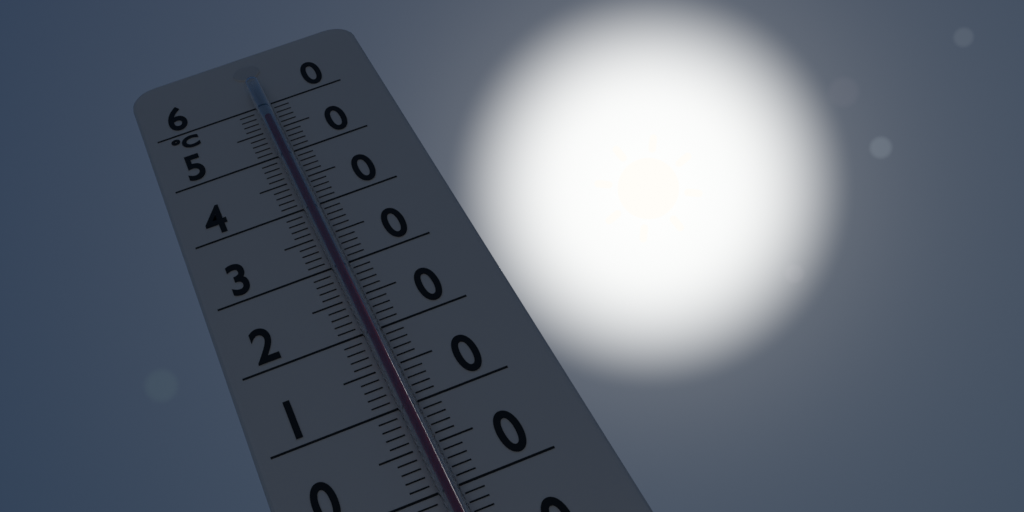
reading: 56 °C
